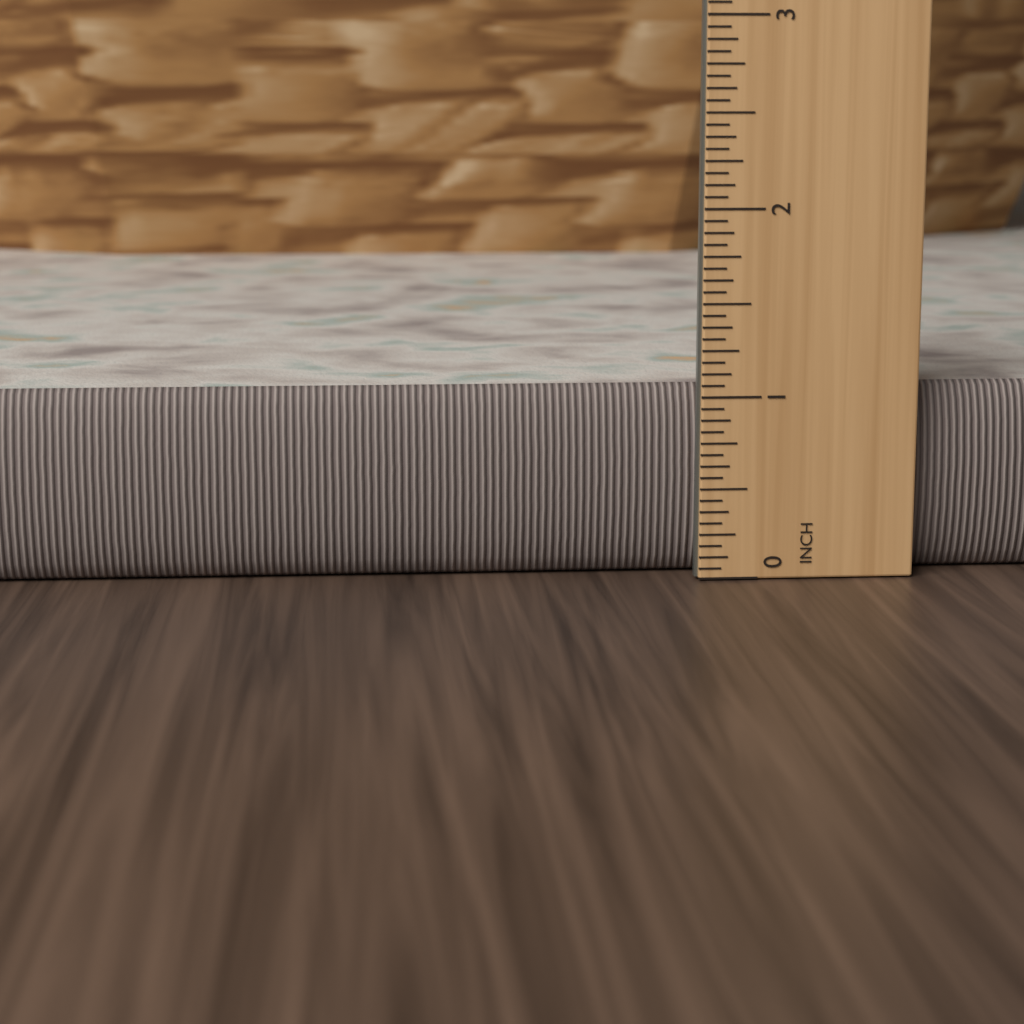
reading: 1.1250 inch
